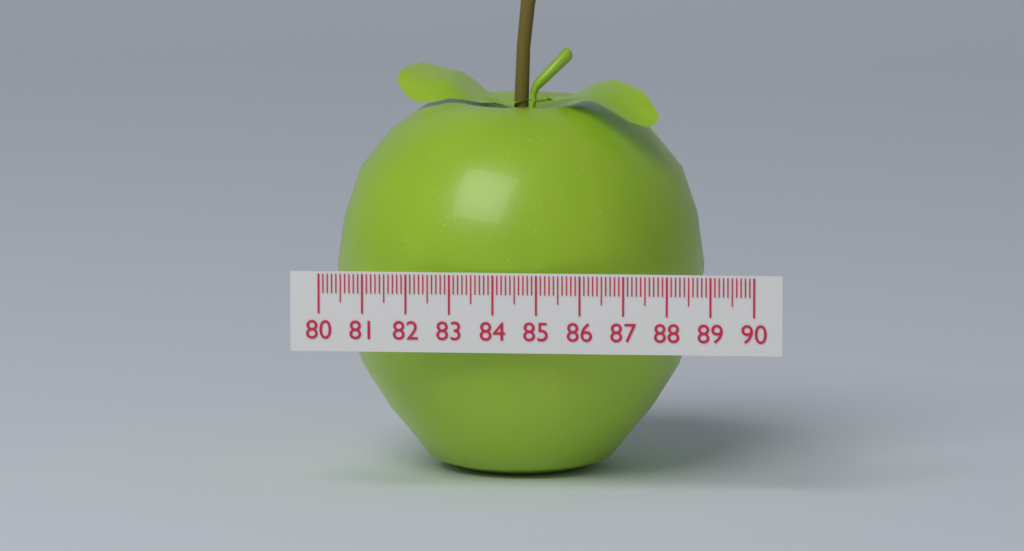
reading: 88.6 (no unit)
